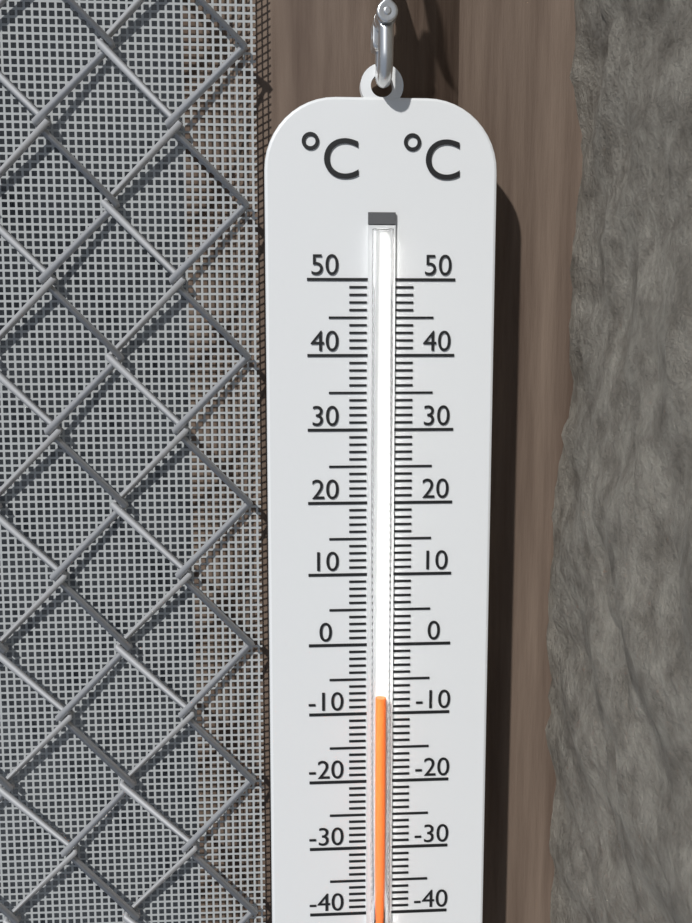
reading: -7 °C
